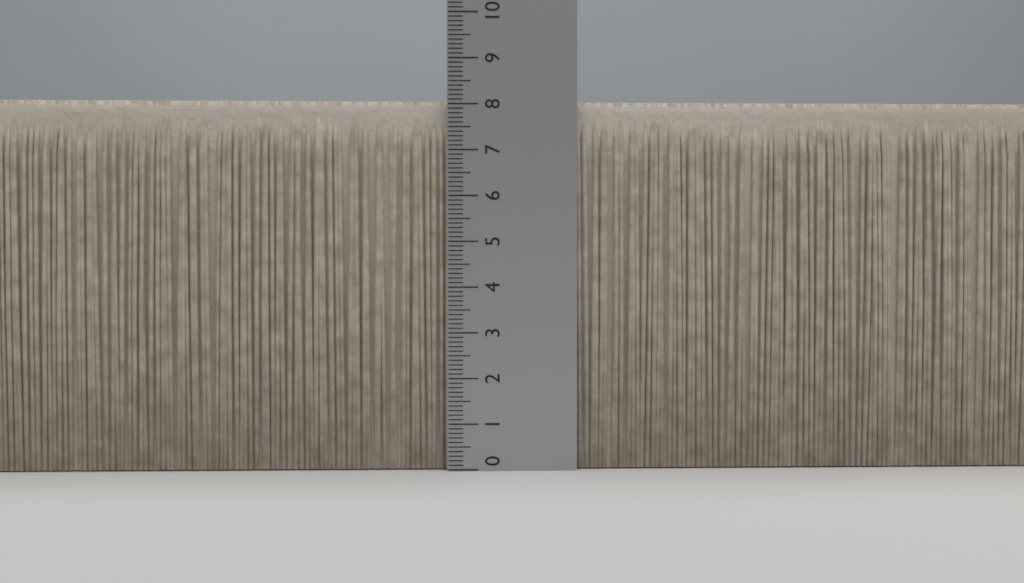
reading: 8.1 (no unit)
